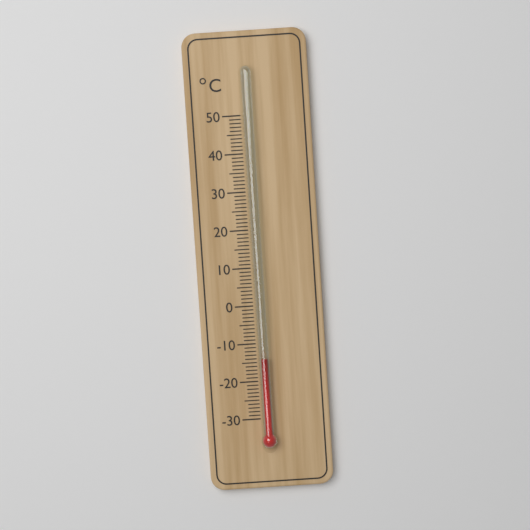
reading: -14 °C
